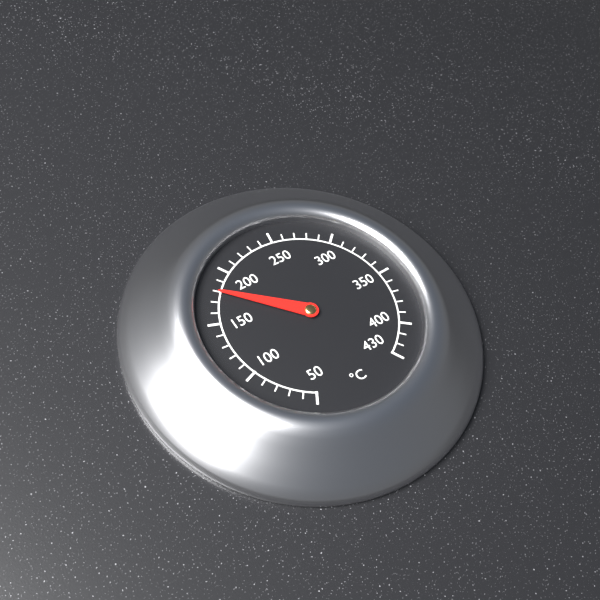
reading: 180 °C
